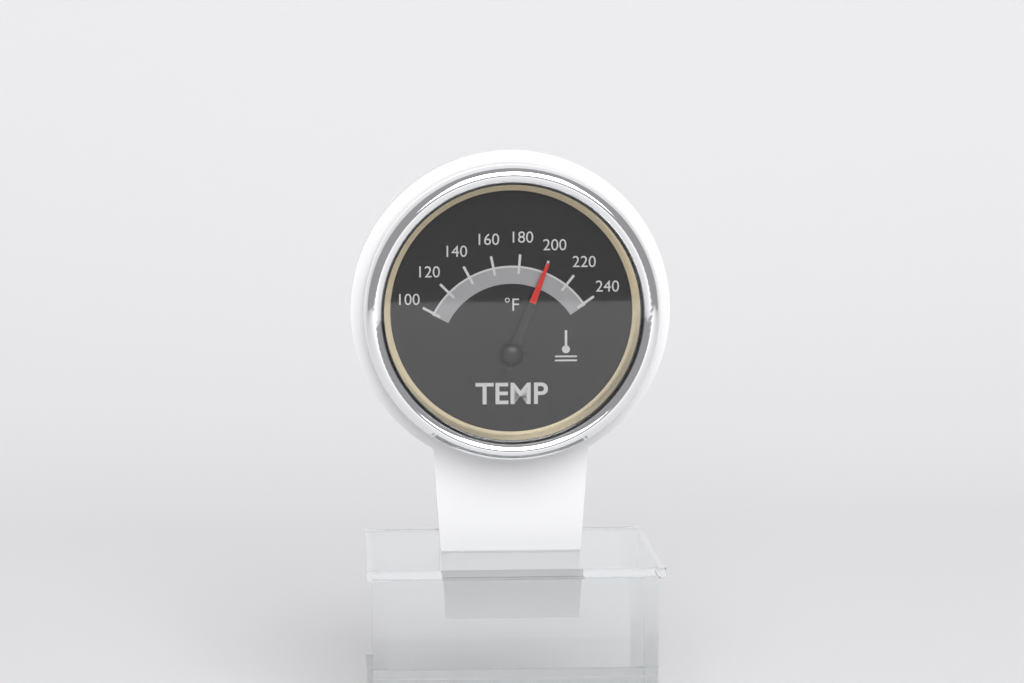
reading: 200 °F
